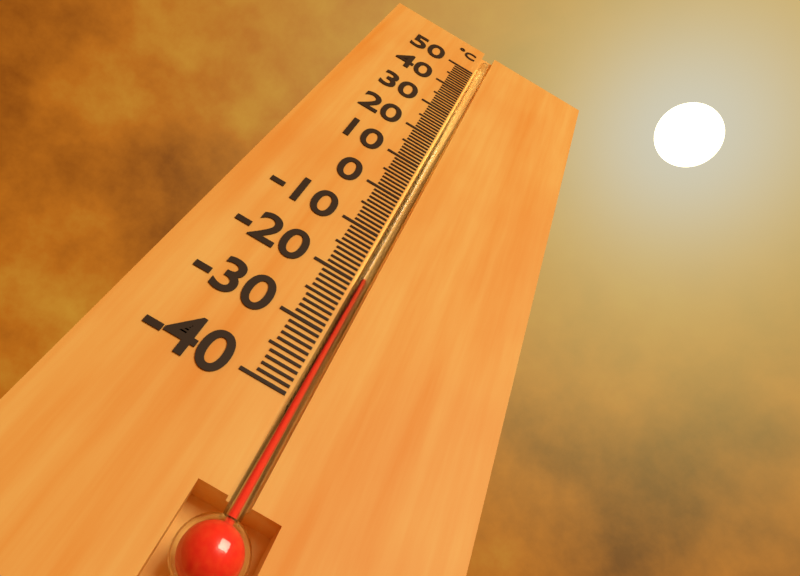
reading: -19 °C
